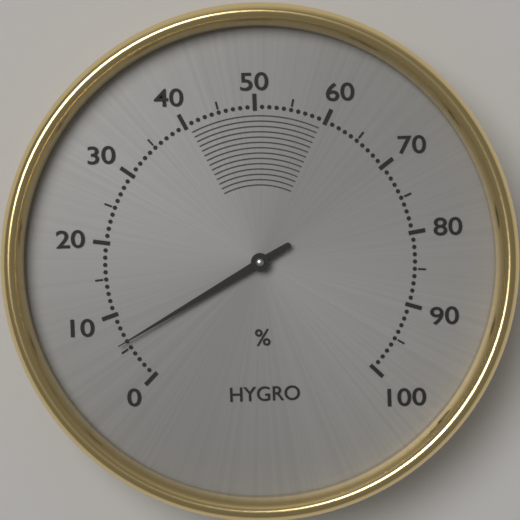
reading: 6 %
